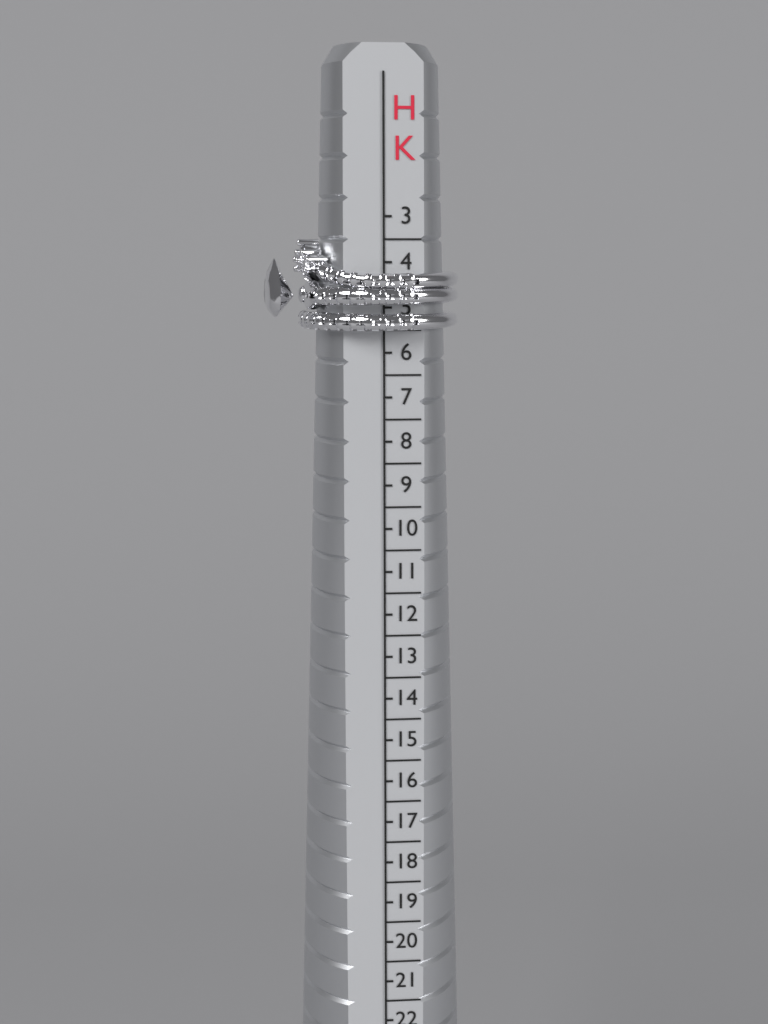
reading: 5.5 HK
